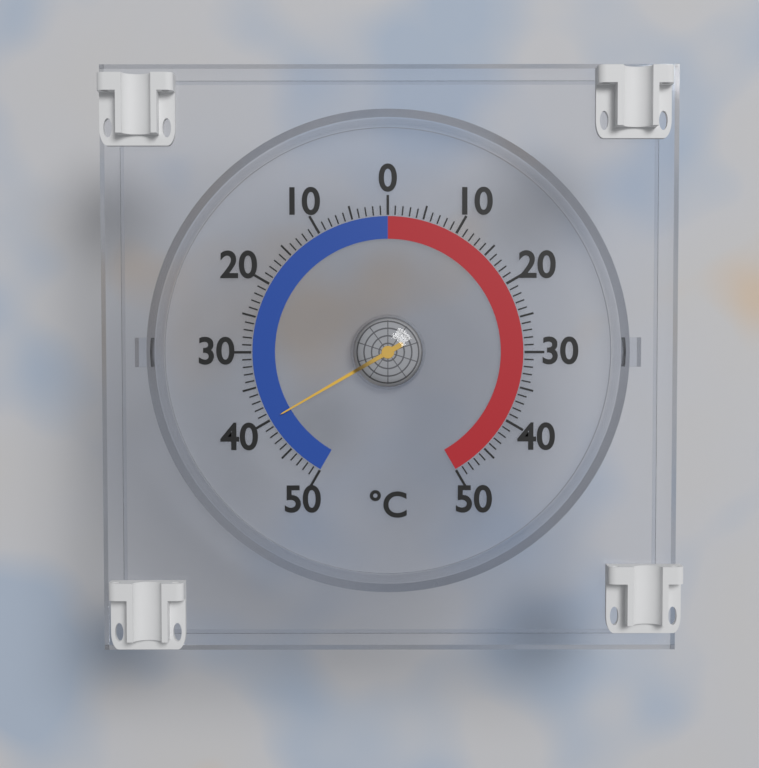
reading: -40 °C
